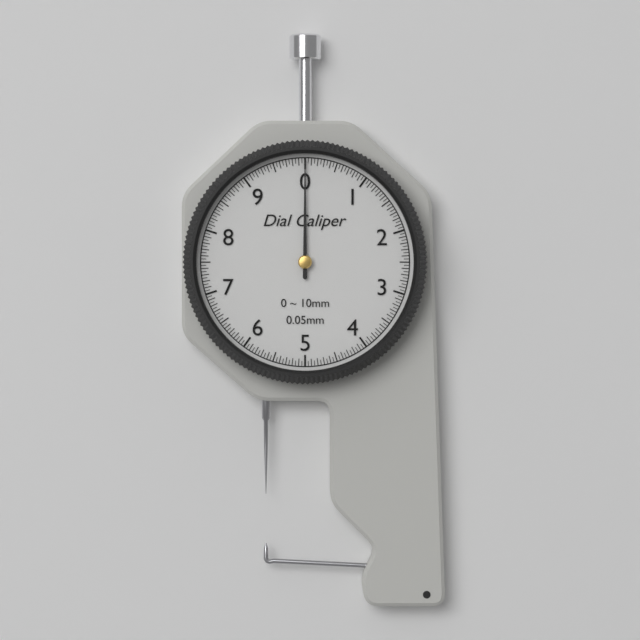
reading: 0.00 mm
